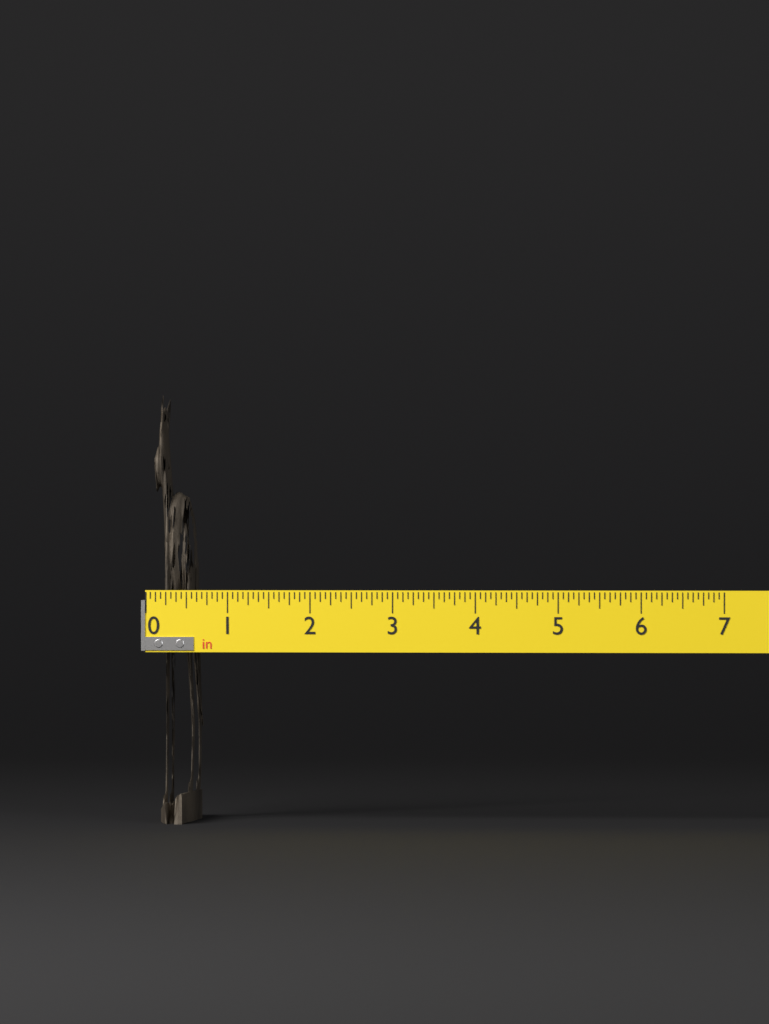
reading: 0.5625 in
